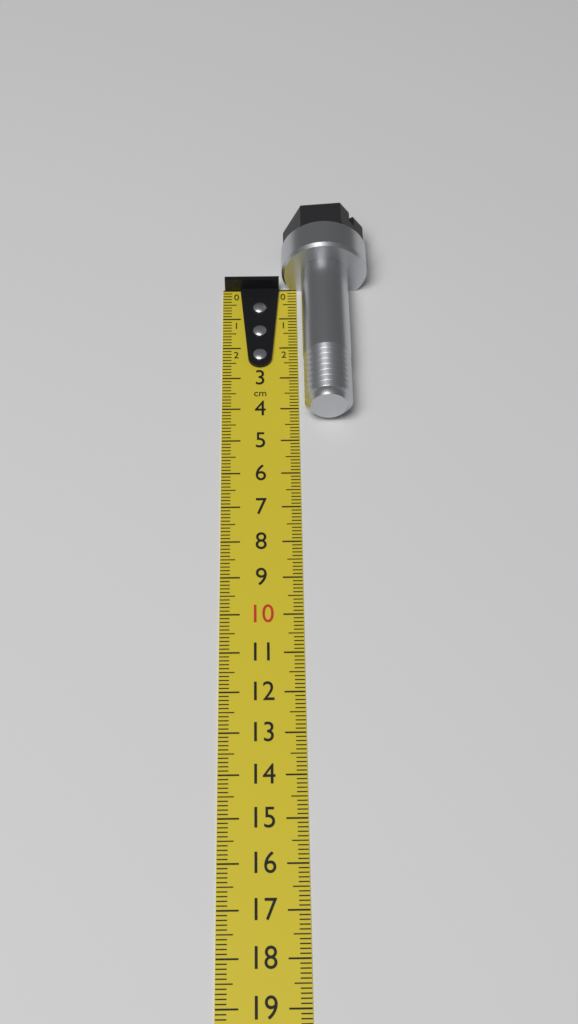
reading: 4.4 cm
